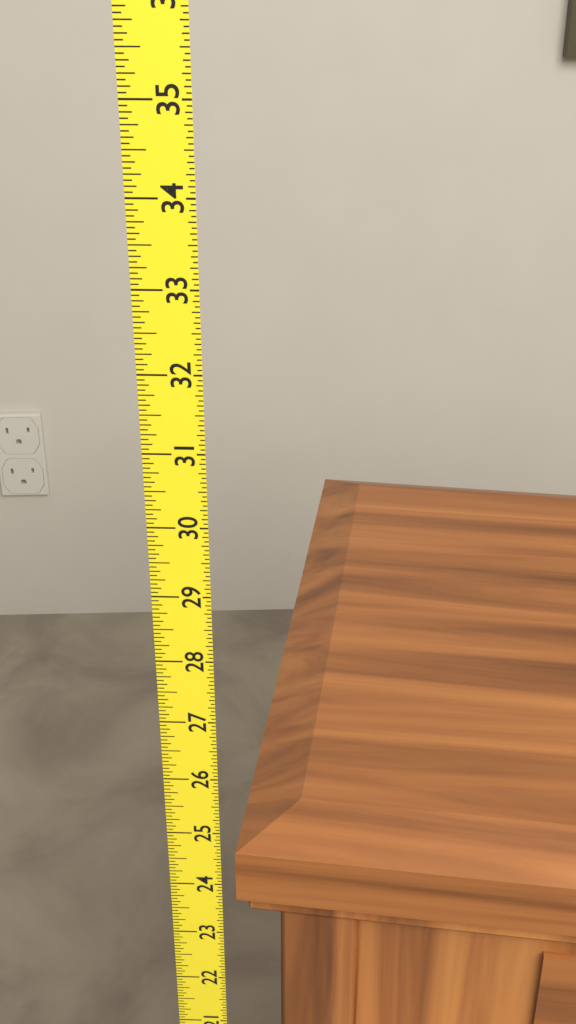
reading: 24.6875 (no unit)
